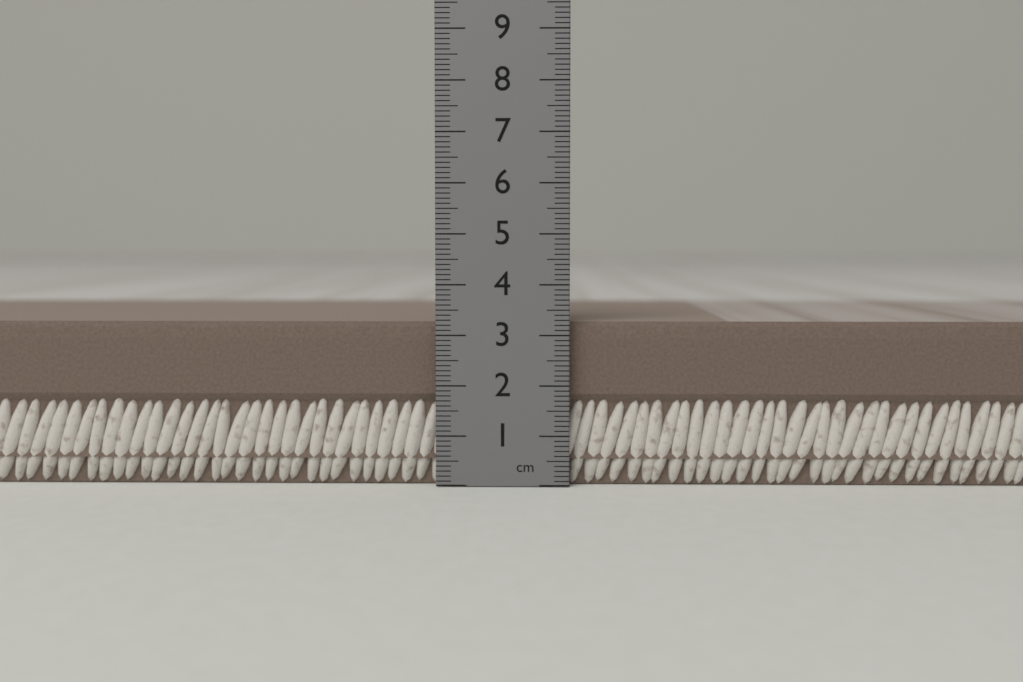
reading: 3.3 cm
